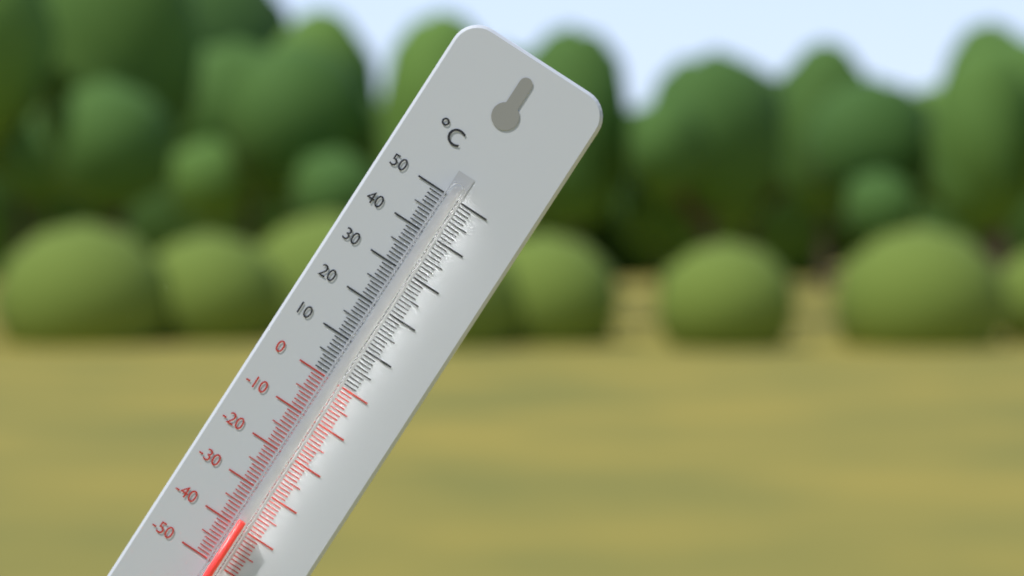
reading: -38 °C
